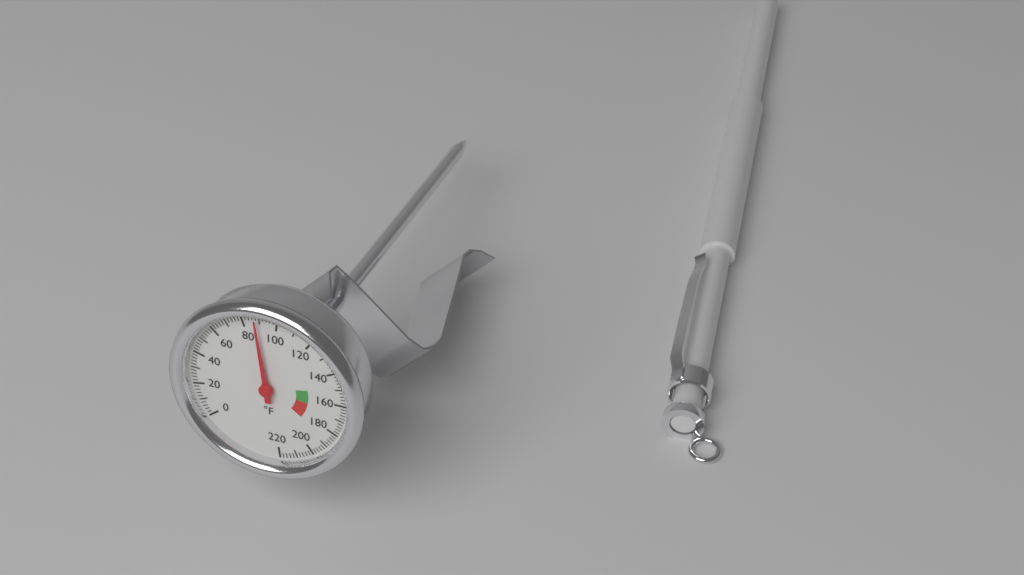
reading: 88 °F
